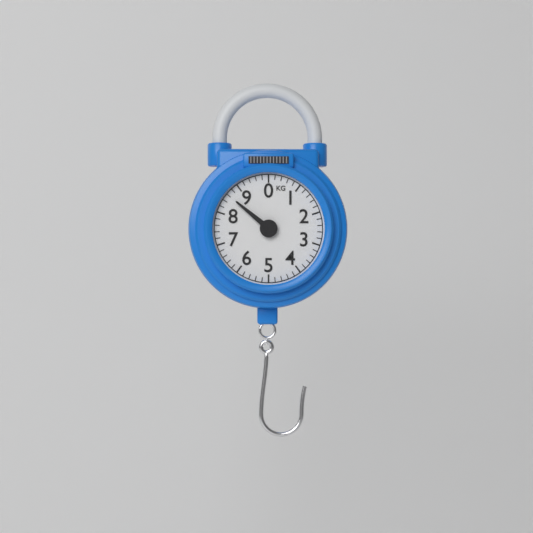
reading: 8.6 kg
